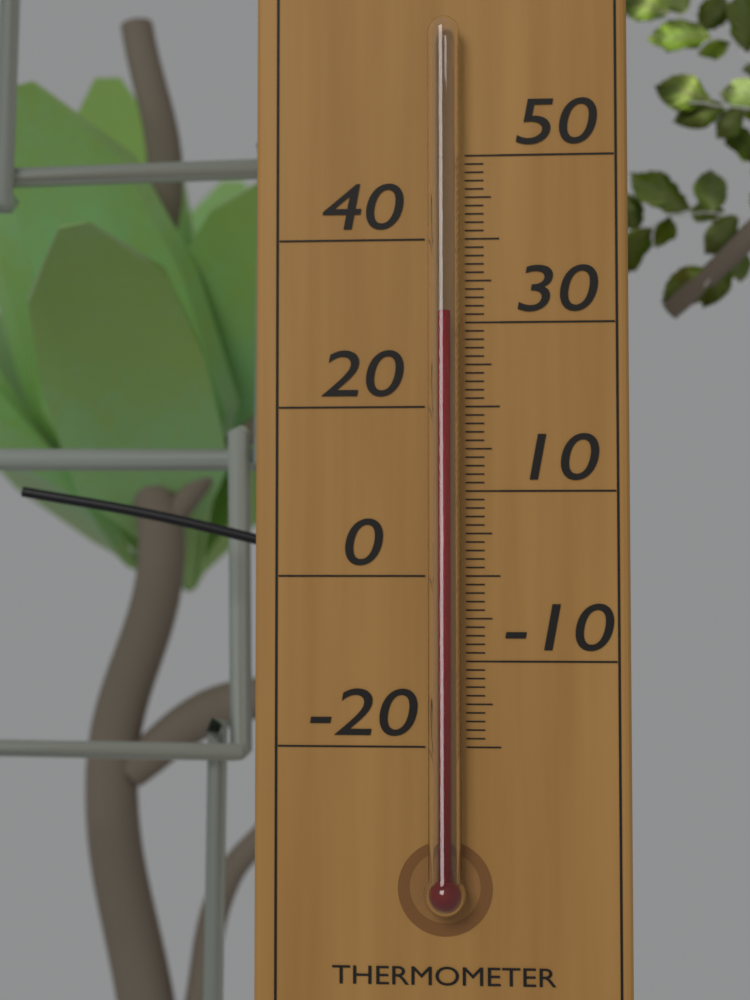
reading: 31 °C
